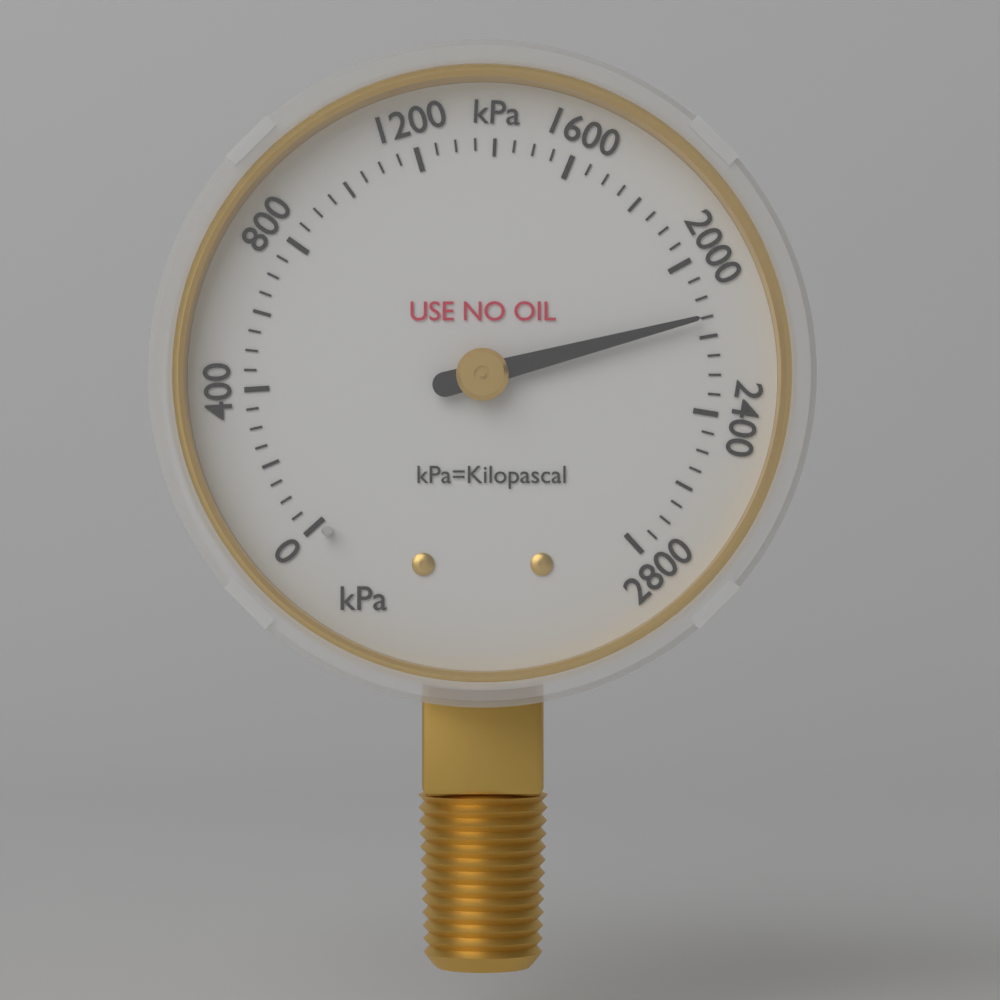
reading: 2150 kPa
